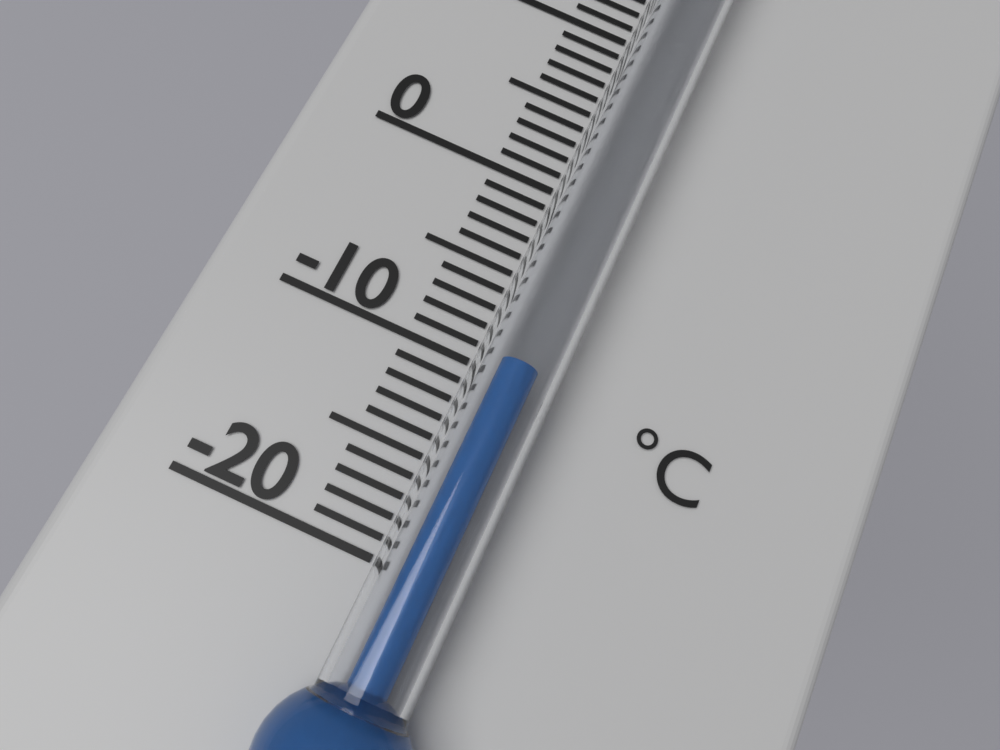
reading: -10 °C
